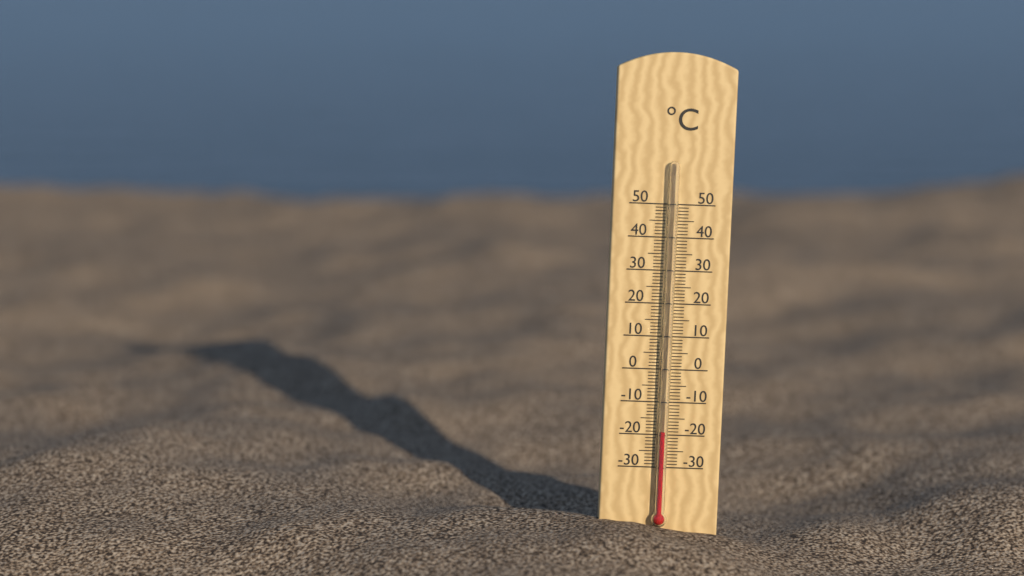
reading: -19 °C
